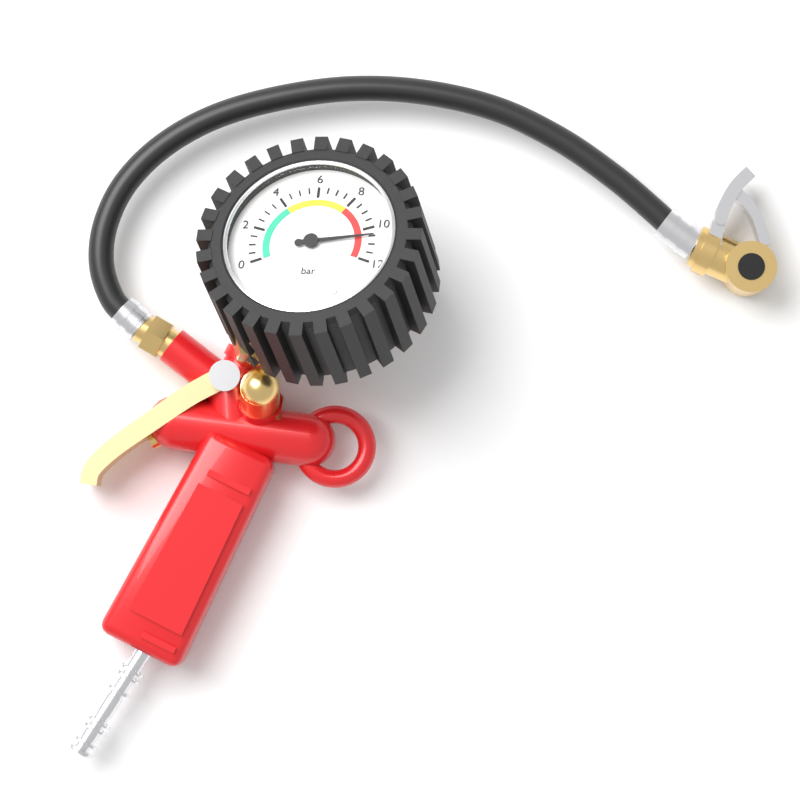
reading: 10.5 bar
